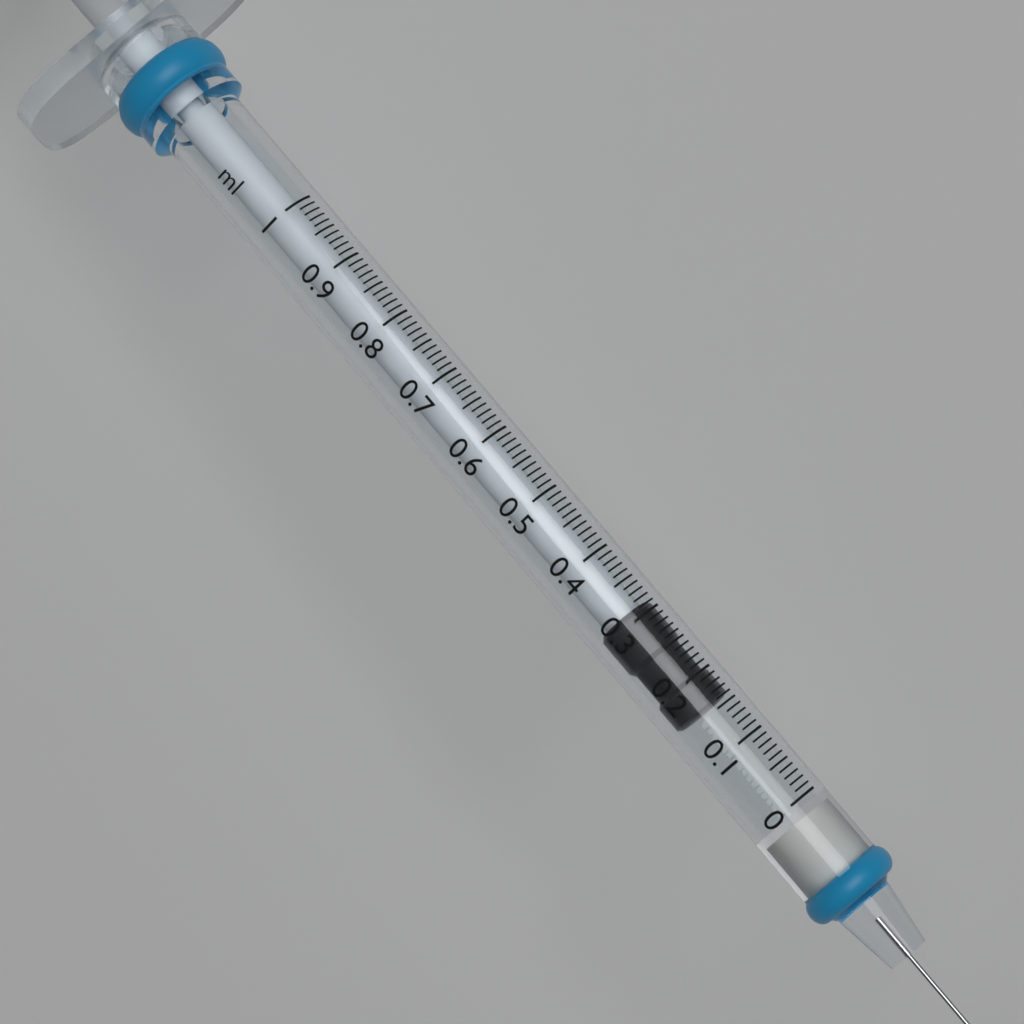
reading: 0.16 ml
